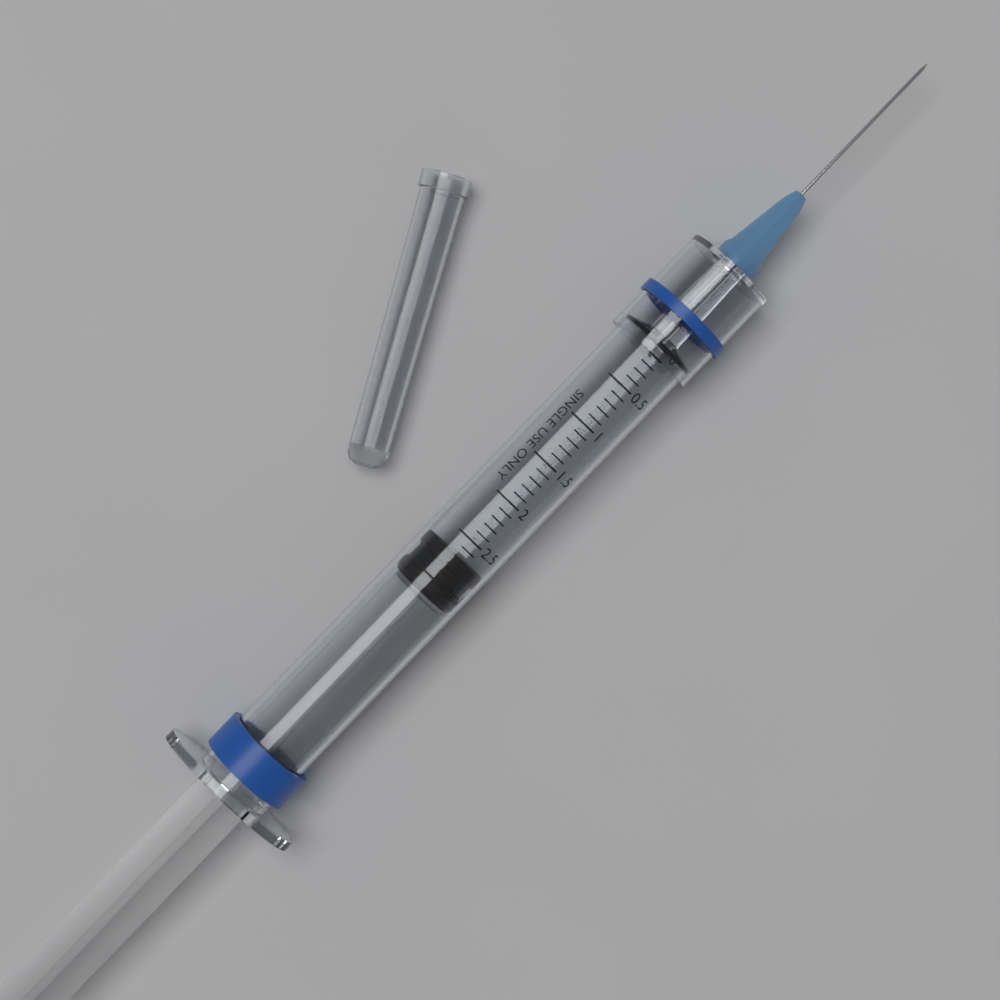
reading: 2.7 ml
